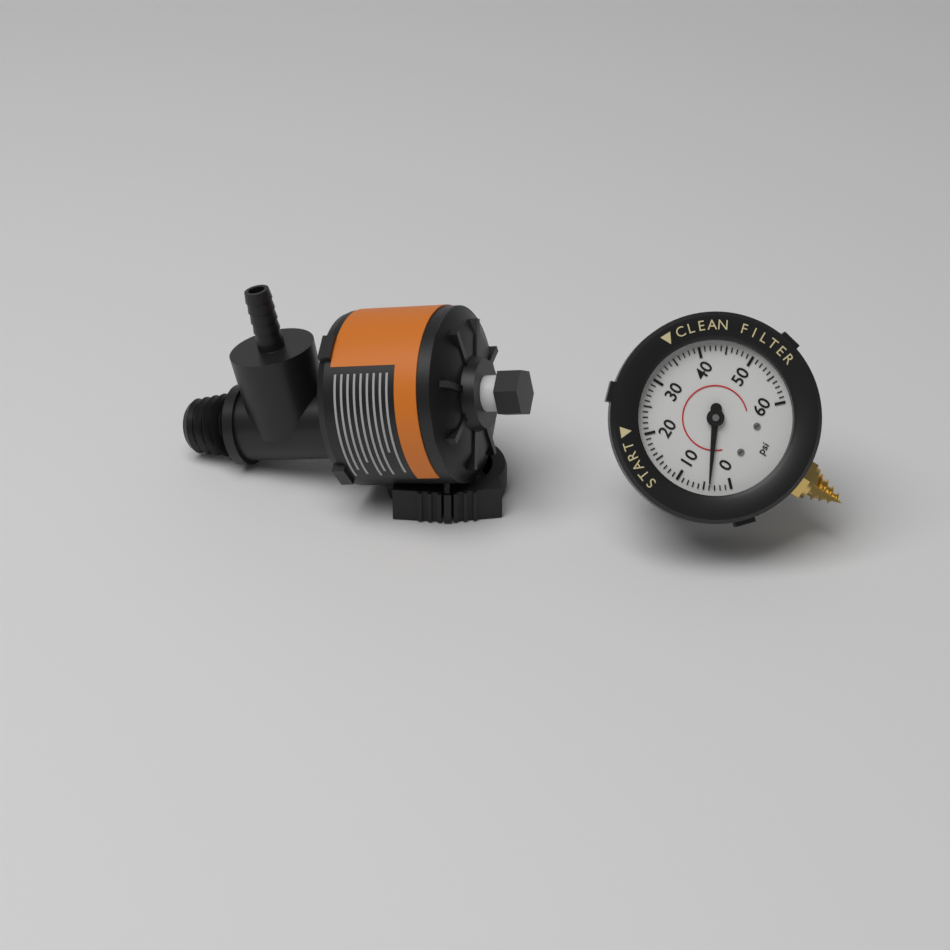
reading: 4 psi
